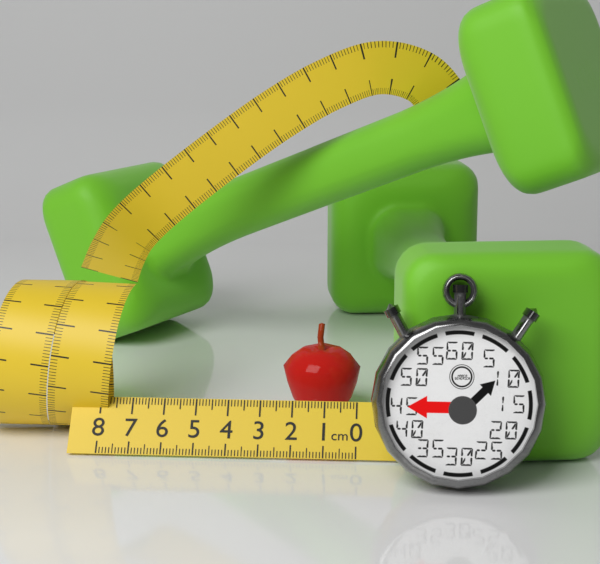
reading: 2.6 cm
